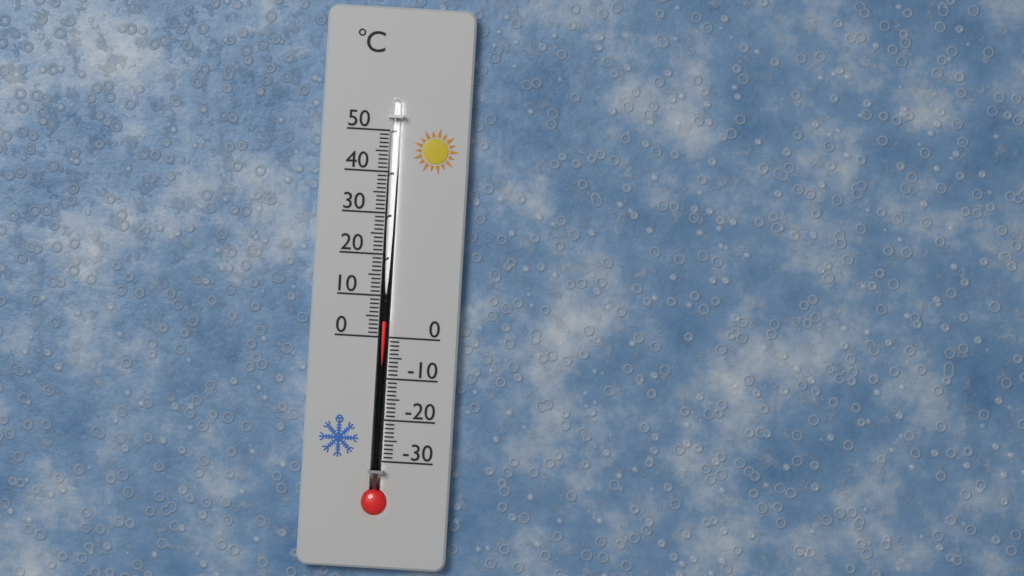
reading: 4 °C
